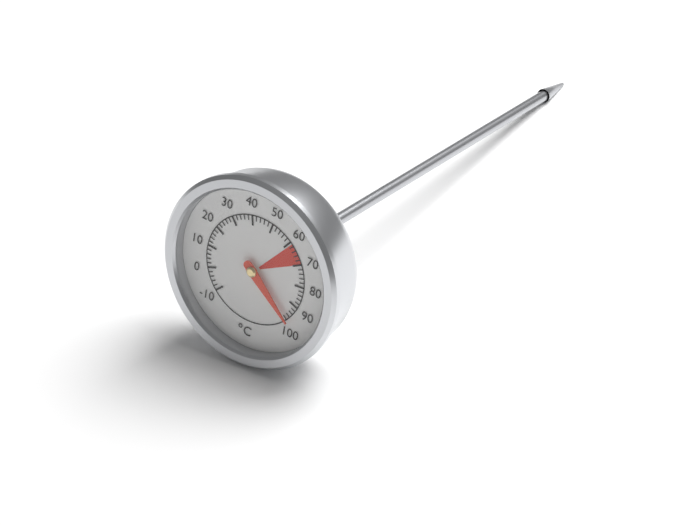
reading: 98 °C
